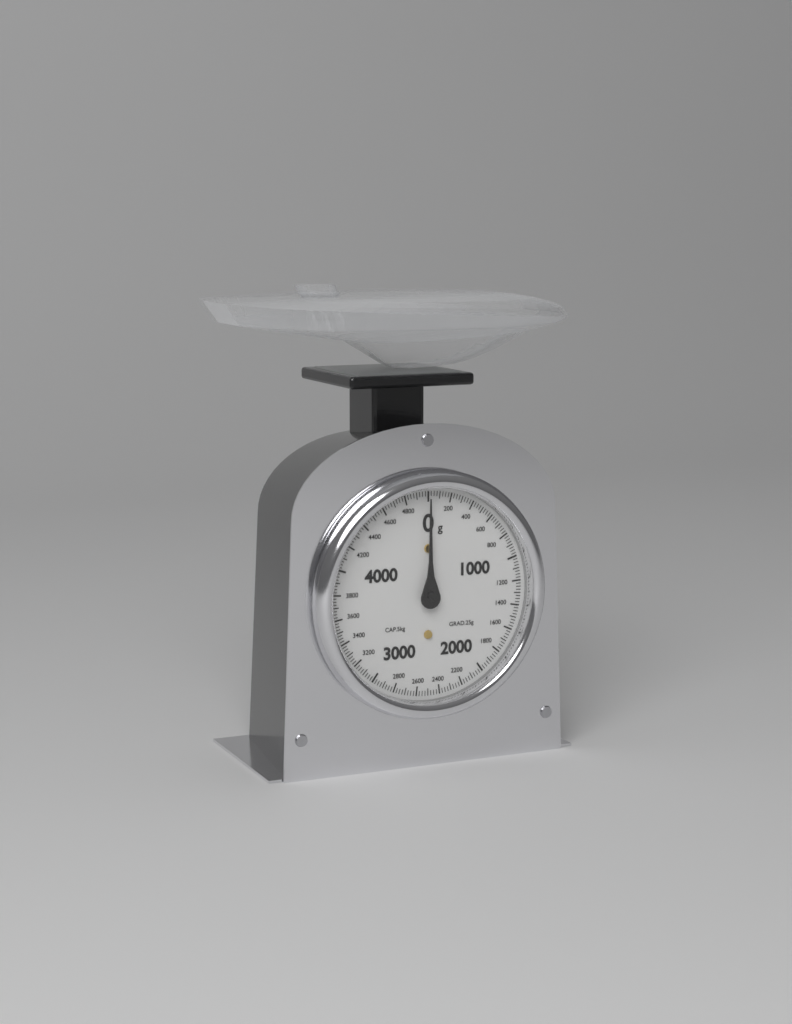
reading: 0 g
